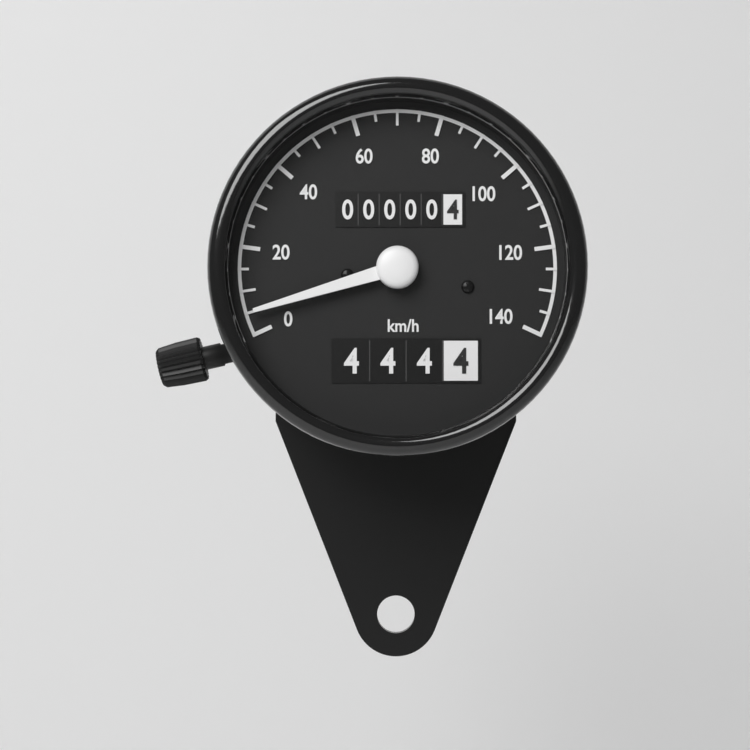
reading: 5 km/h
